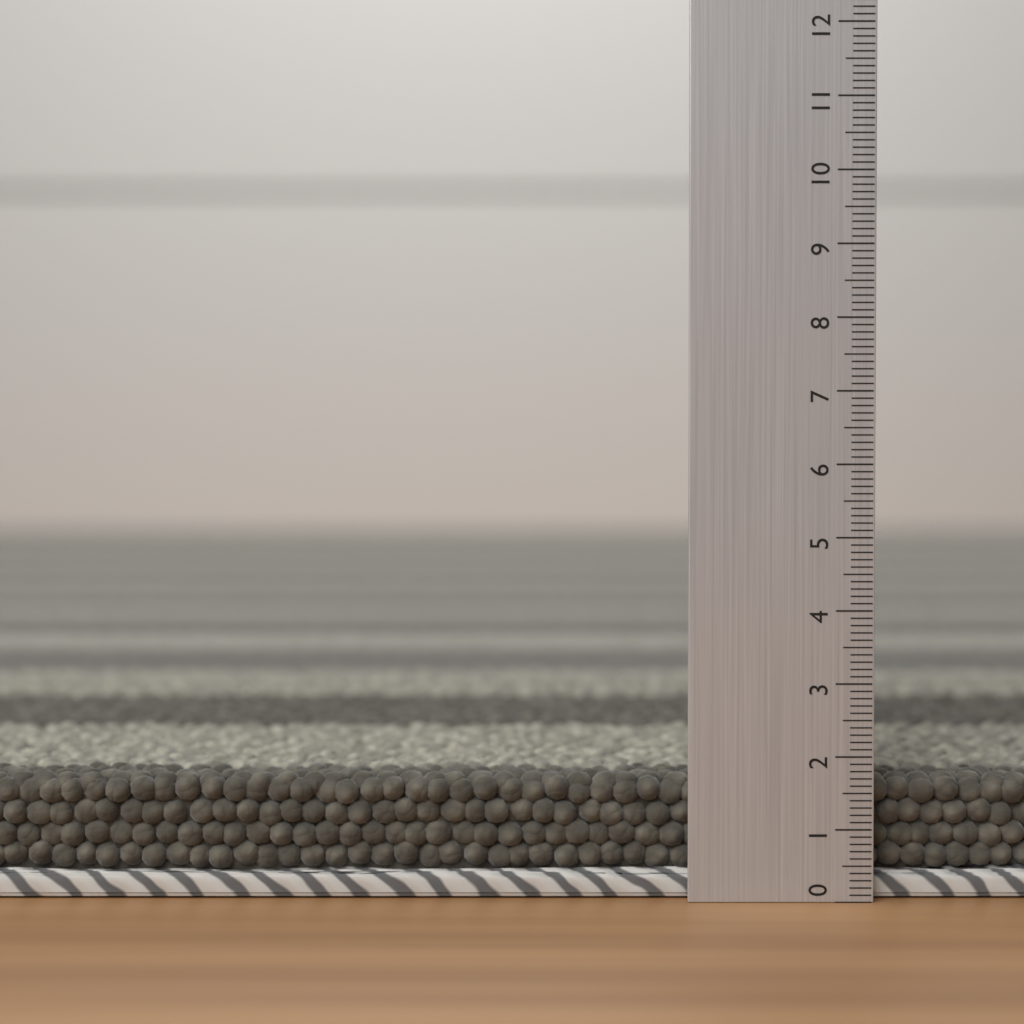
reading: 1.7 (no unit)
